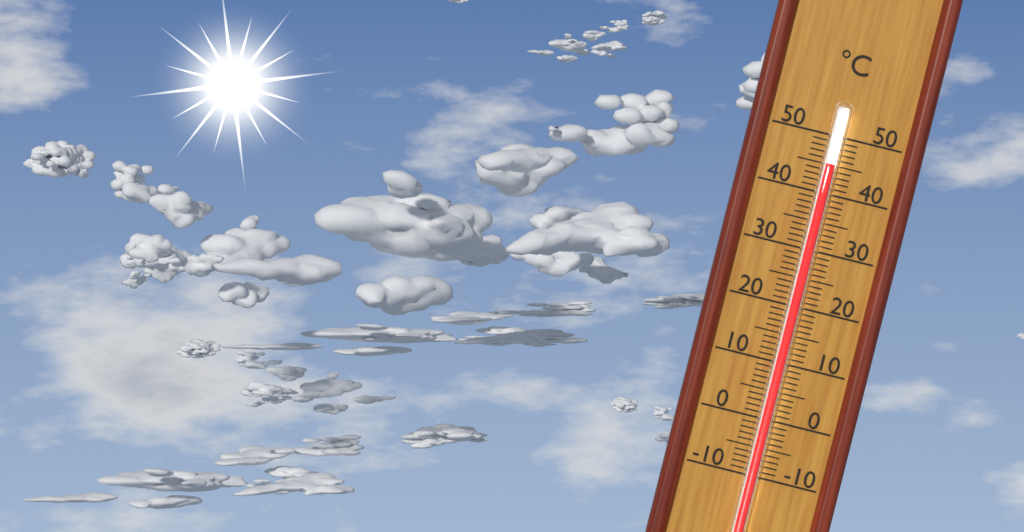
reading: 45 °C
